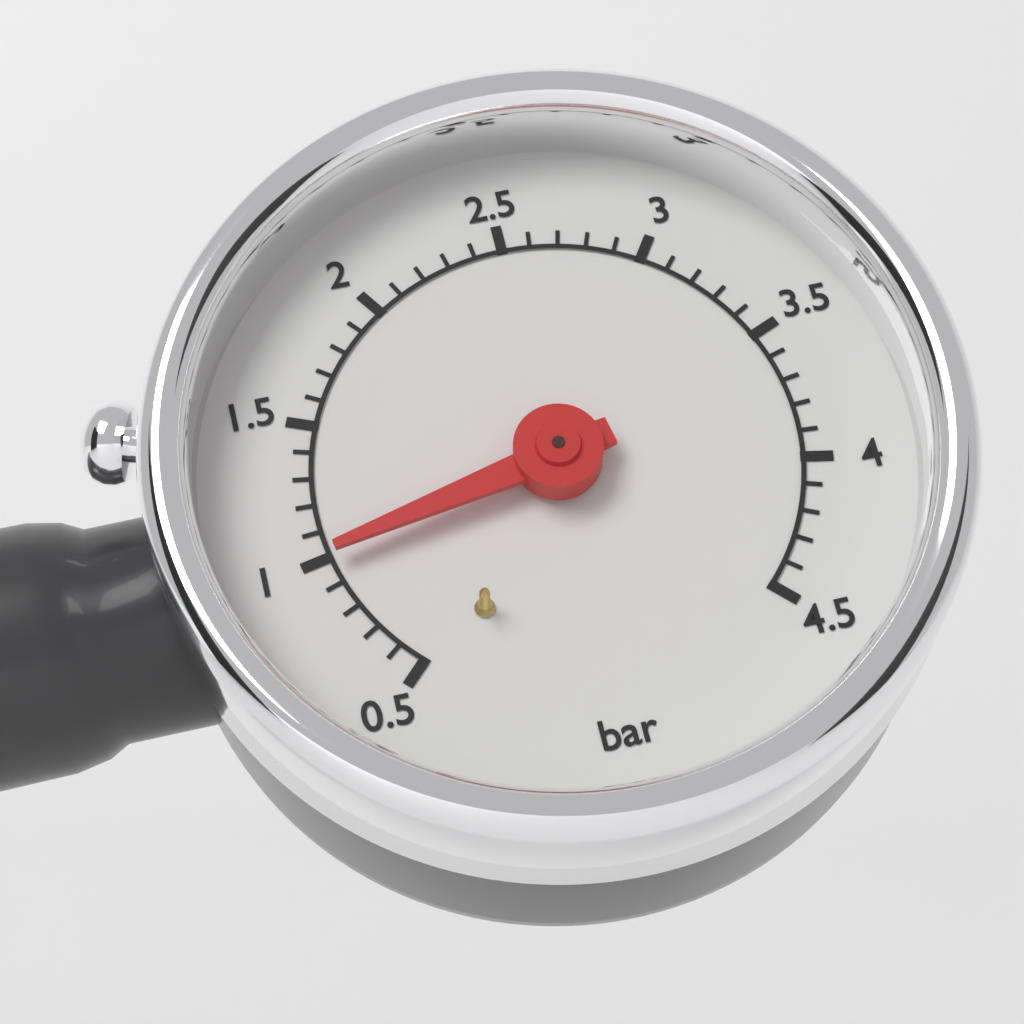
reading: 1.0 bar
